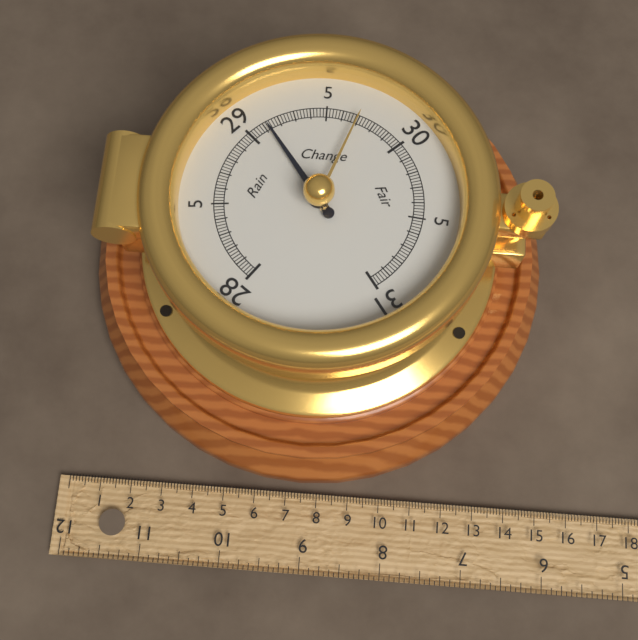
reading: 29.12 inHg
